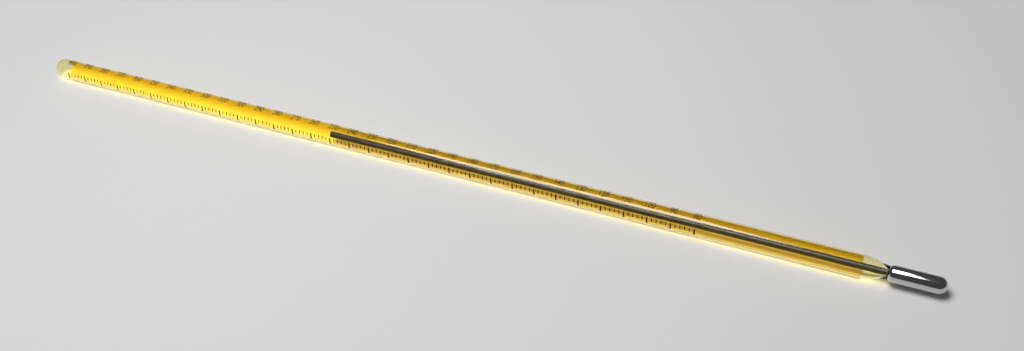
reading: 252 (no unit)
